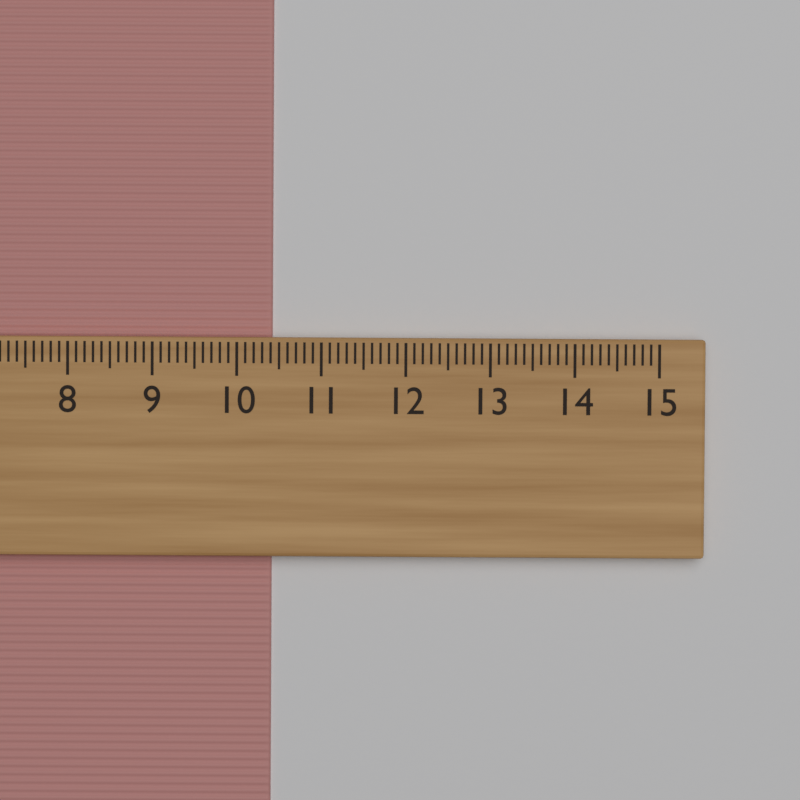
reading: 10.4 cm
